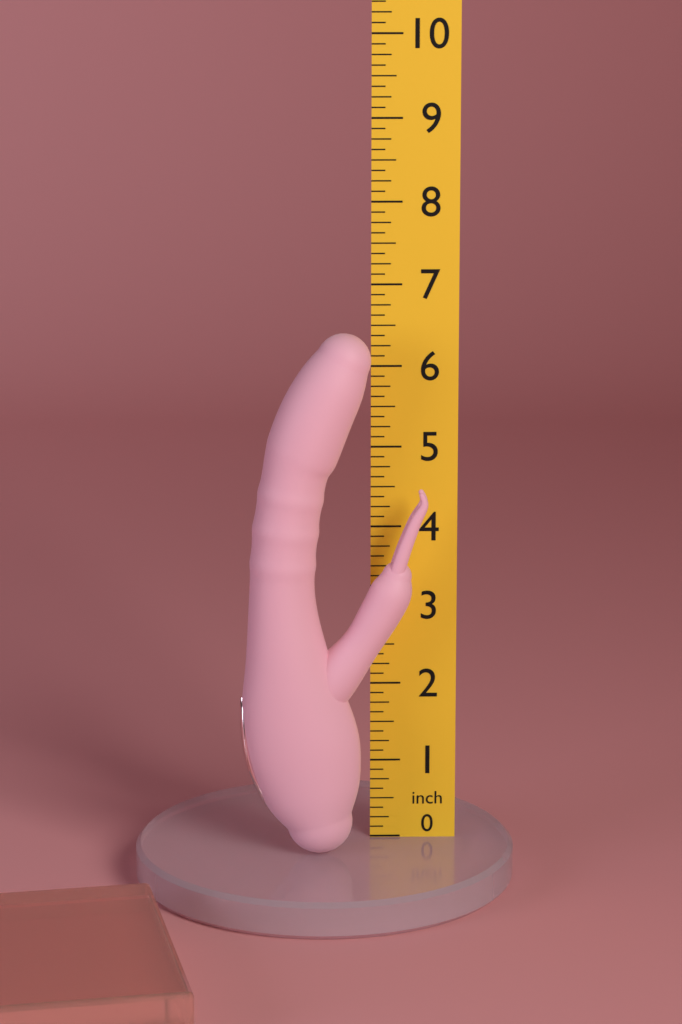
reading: 6.500 inch
